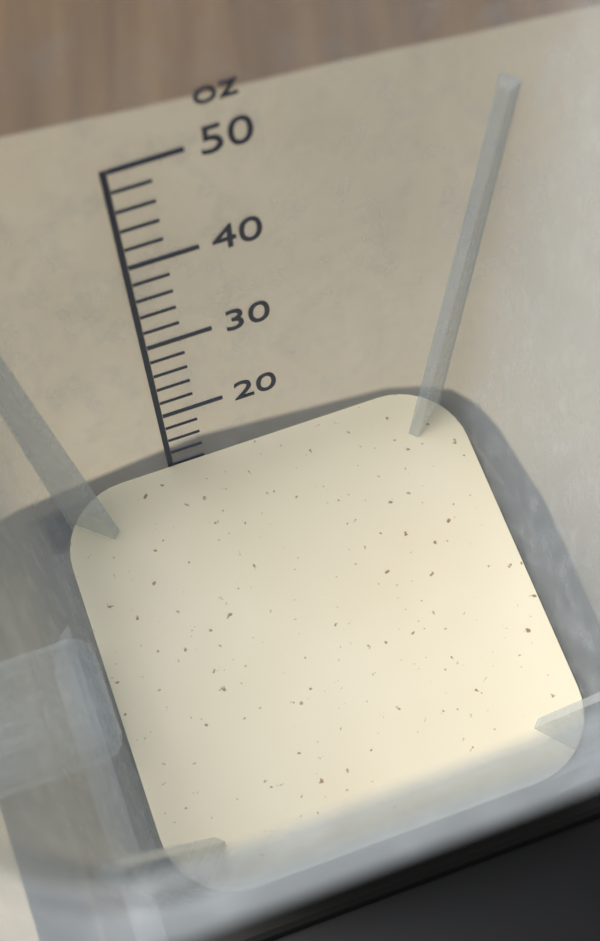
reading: 12 oz
